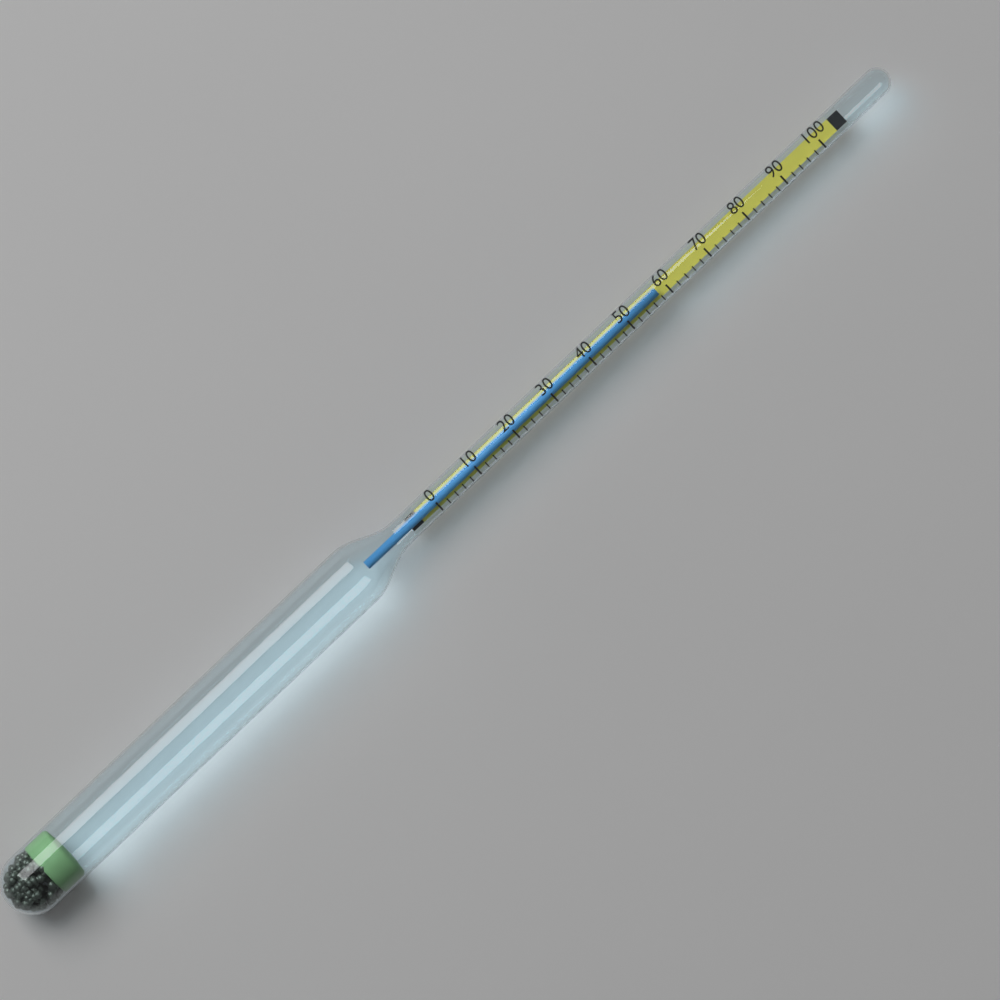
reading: 58 (no unit)
